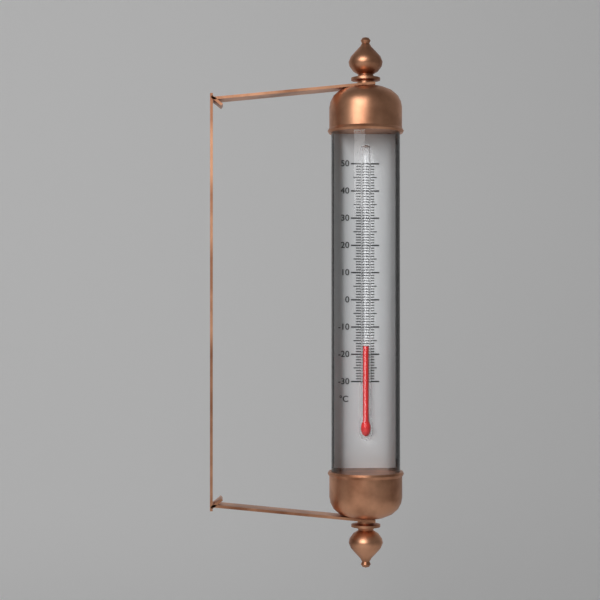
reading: -17 °C
